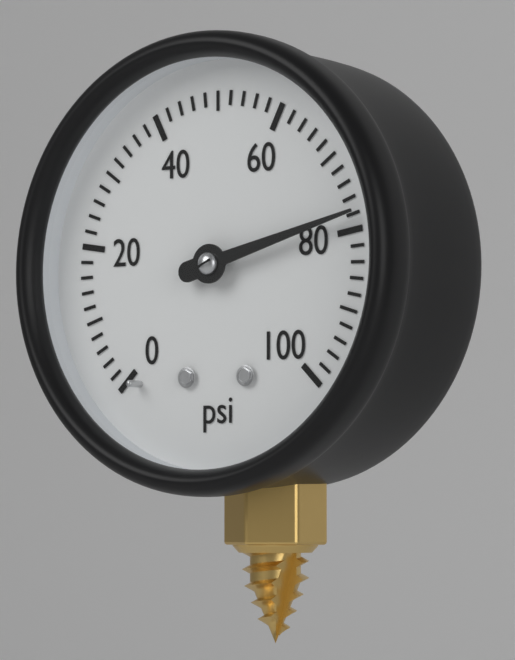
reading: 78 psi
